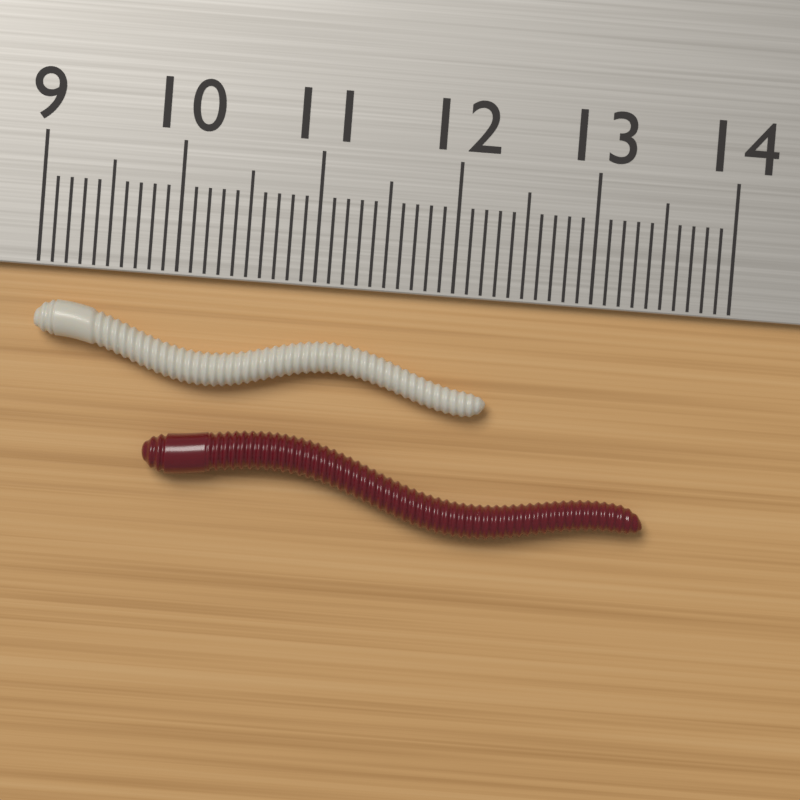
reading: 12.3 cm
